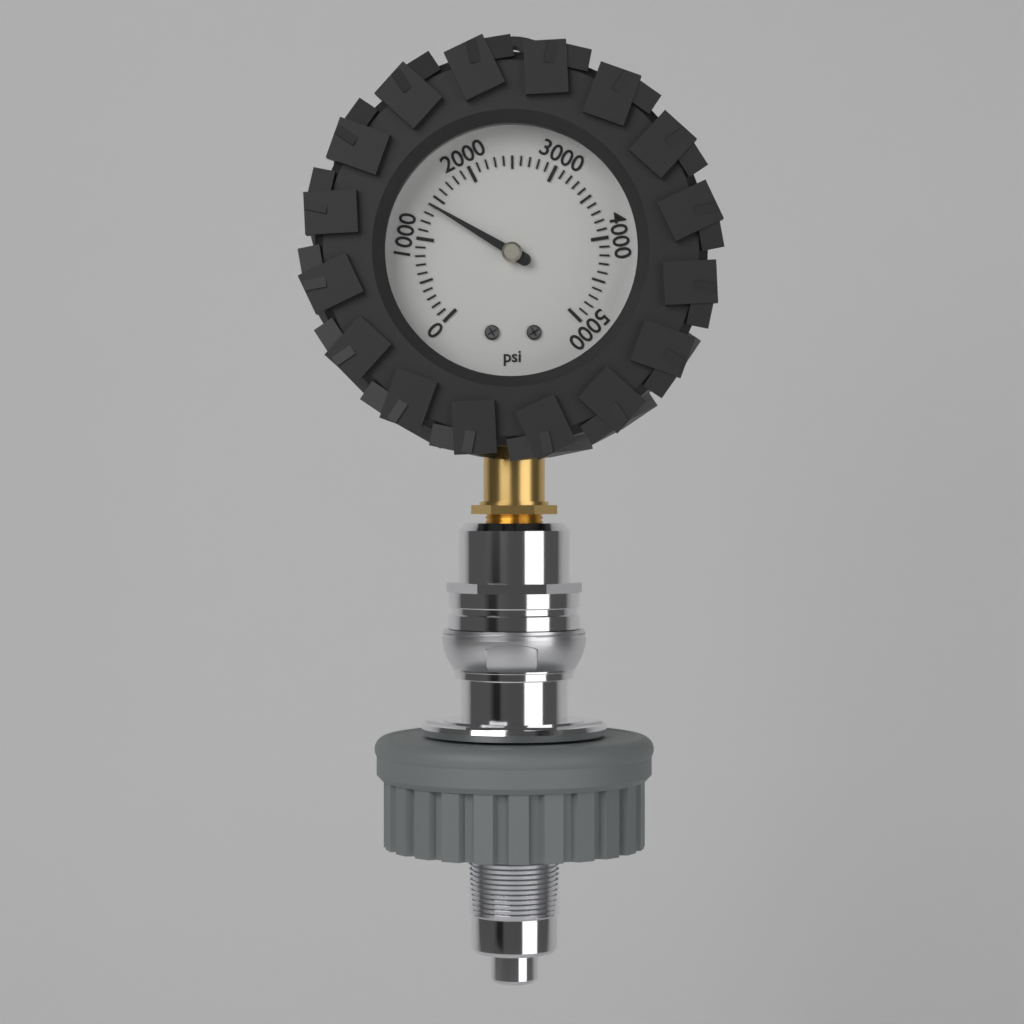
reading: 1400 psi
